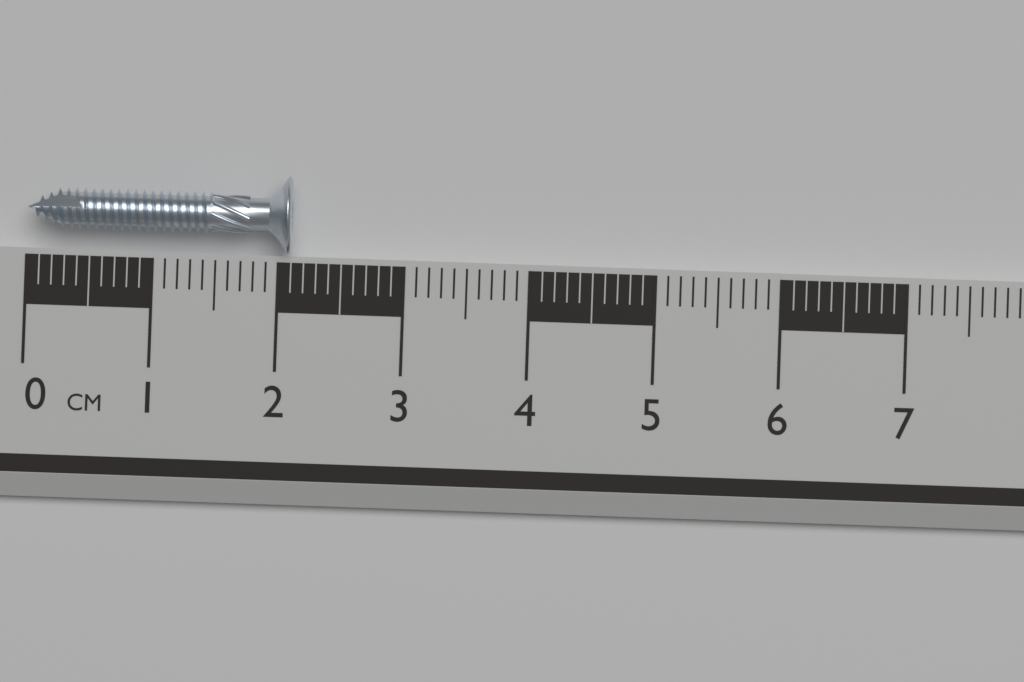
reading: 2.1 cm
